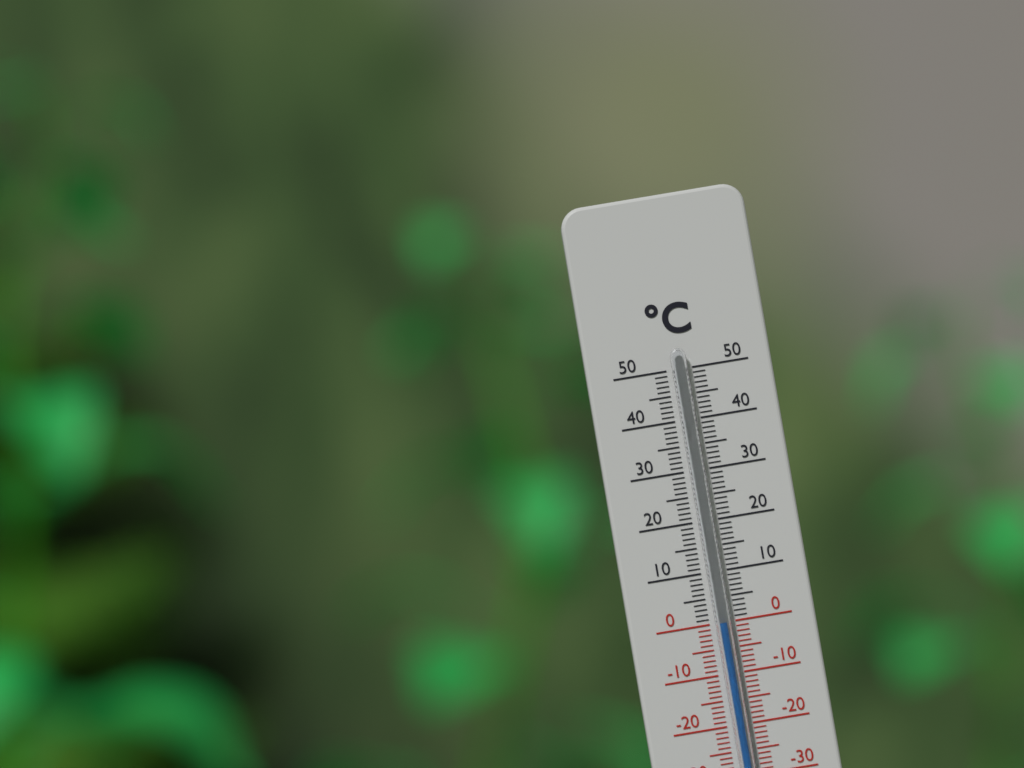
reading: 0 °C
